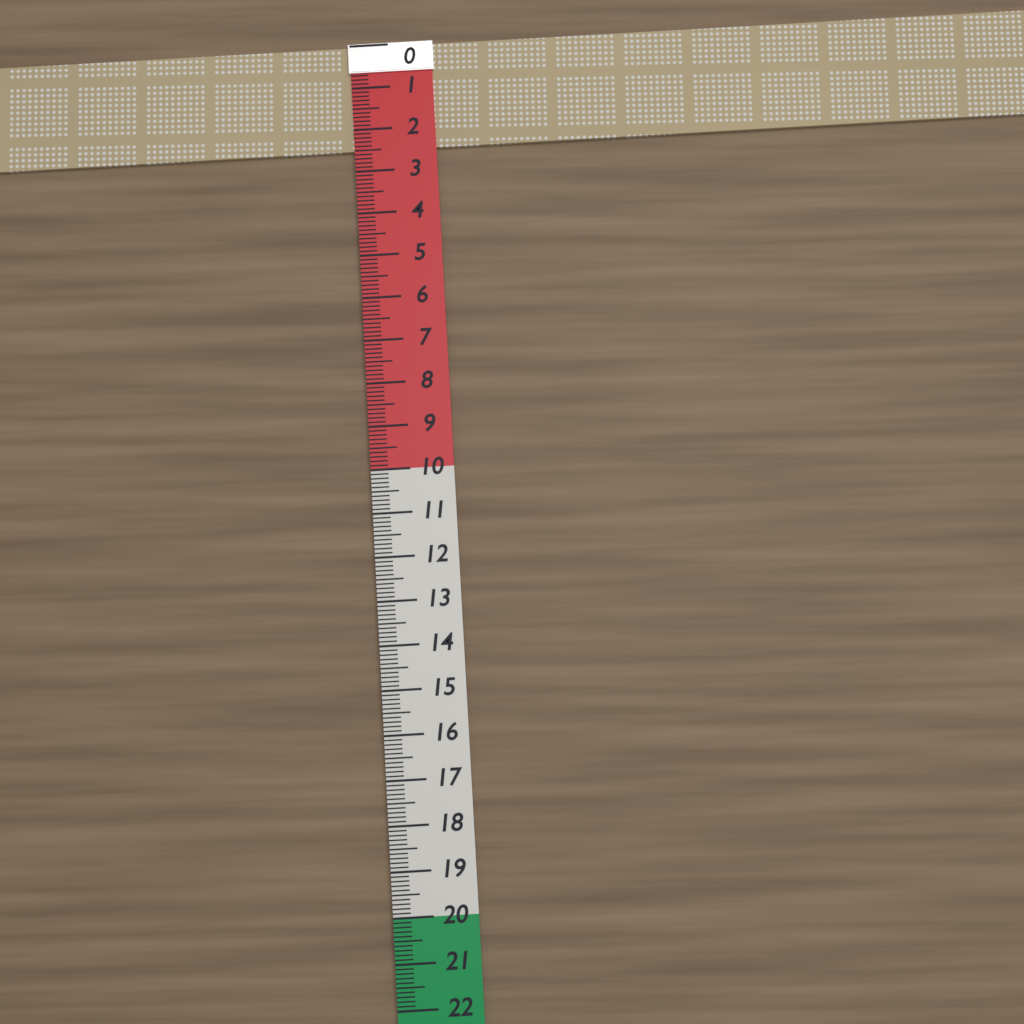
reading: 2.5 (no unit)
